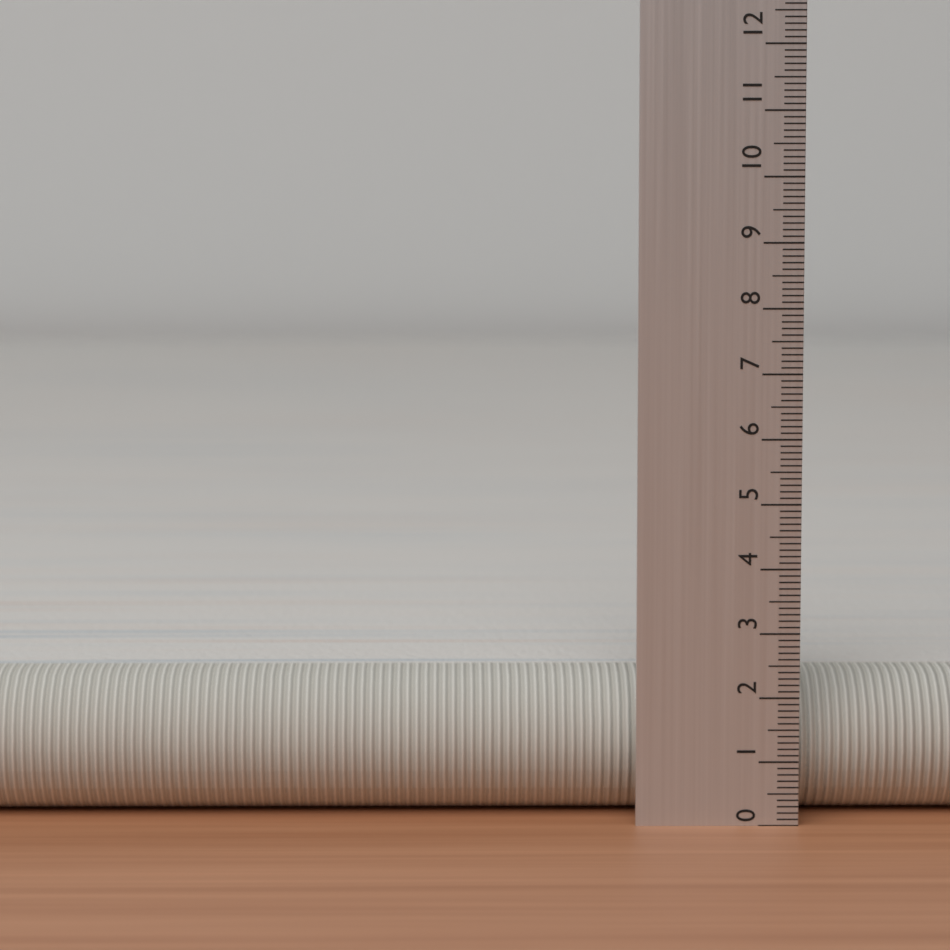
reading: 2.2 (no unit)
